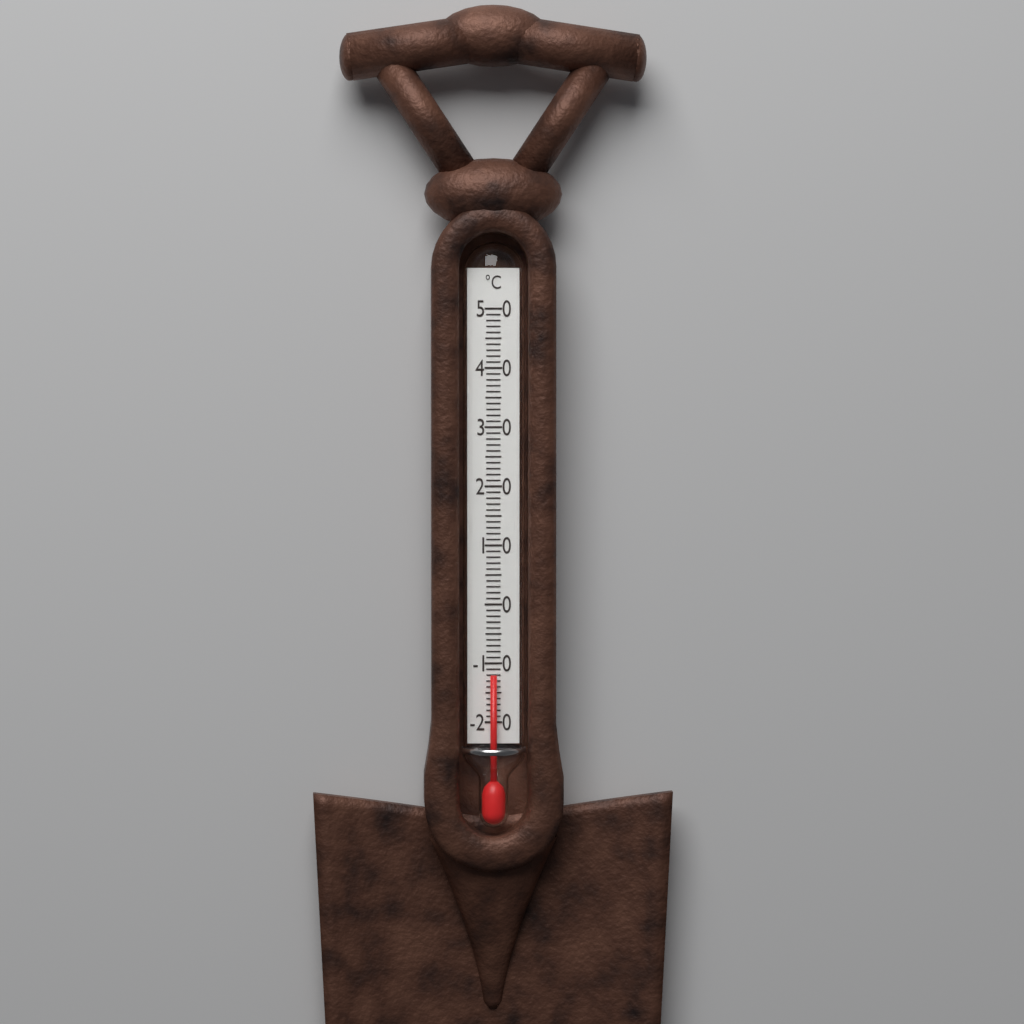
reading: -12 °C
